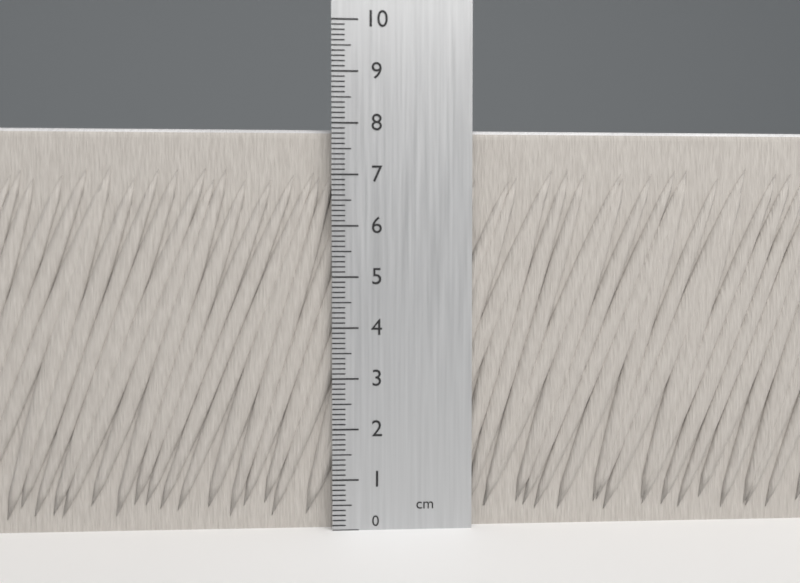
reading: 7.9 cm
